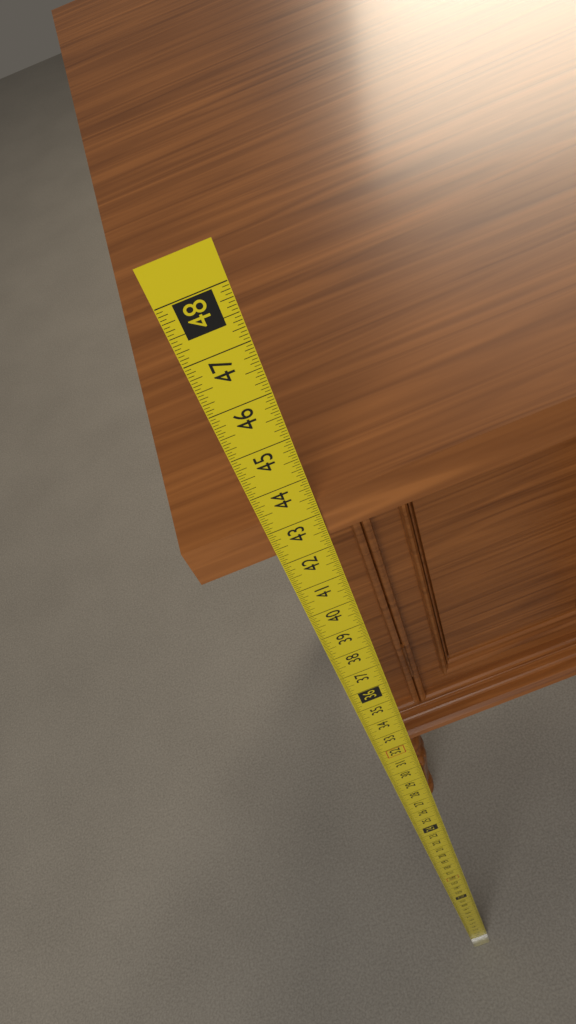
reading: 43.3125 in
